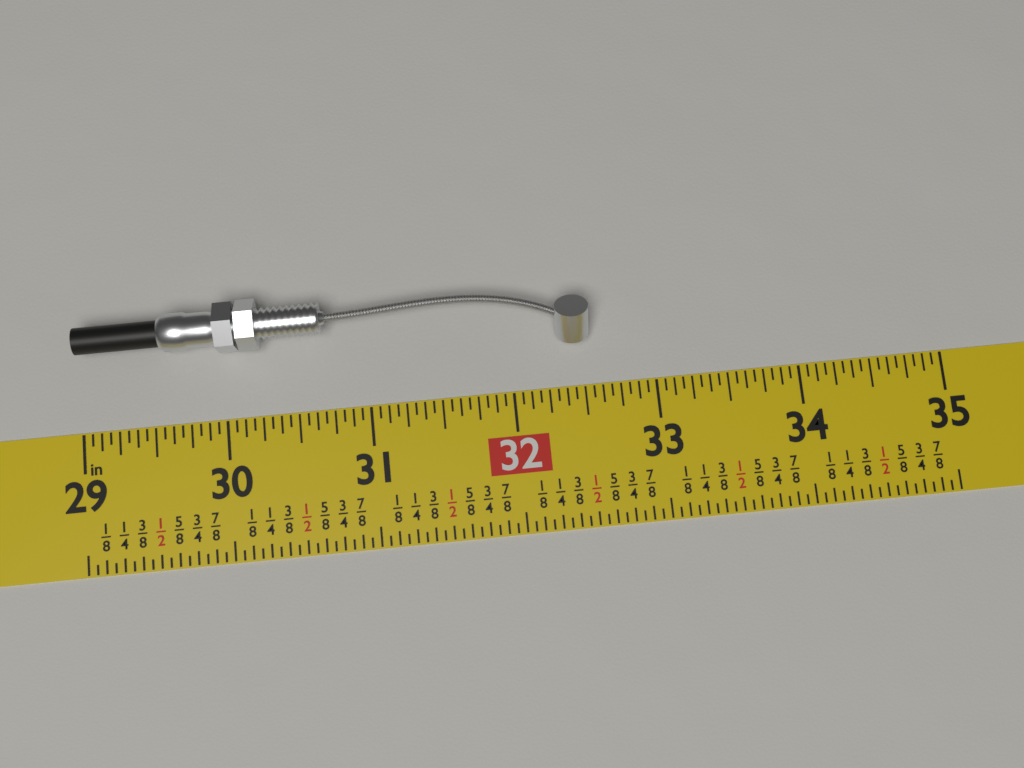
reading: 32.5625 in
